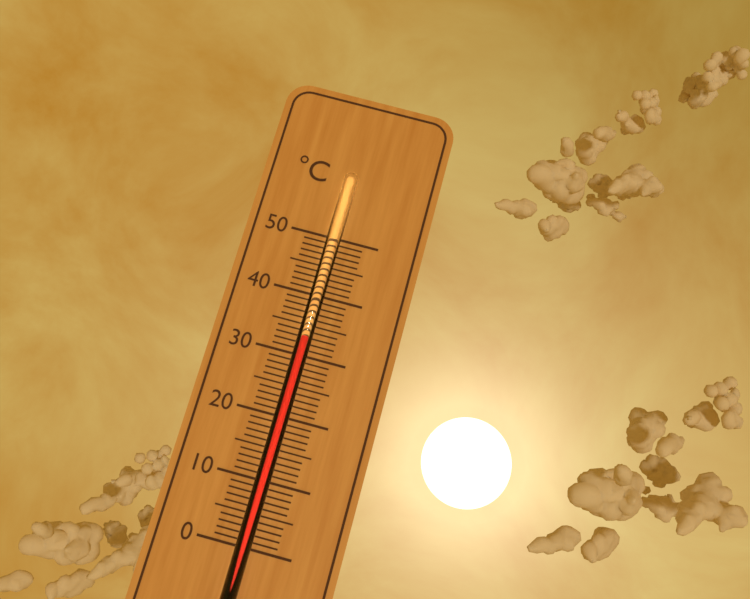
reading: 33 °C
